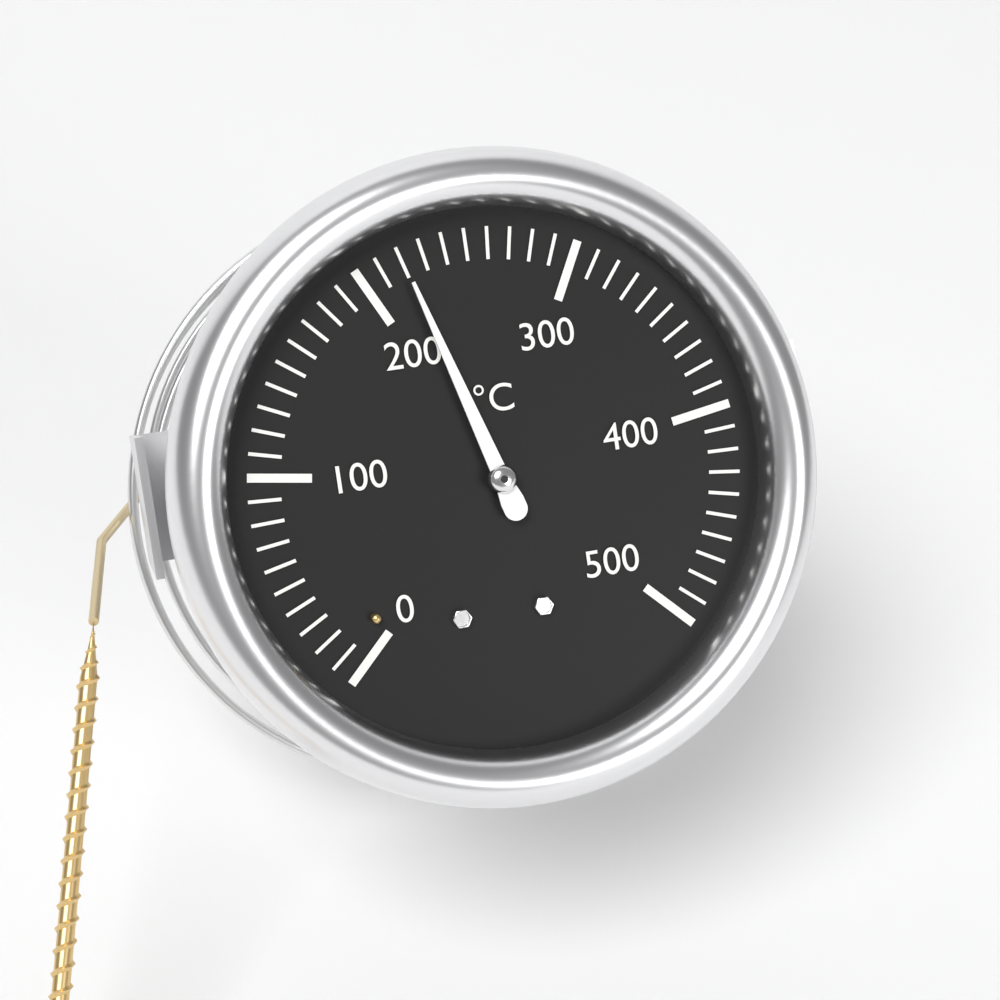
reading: 220 °C
